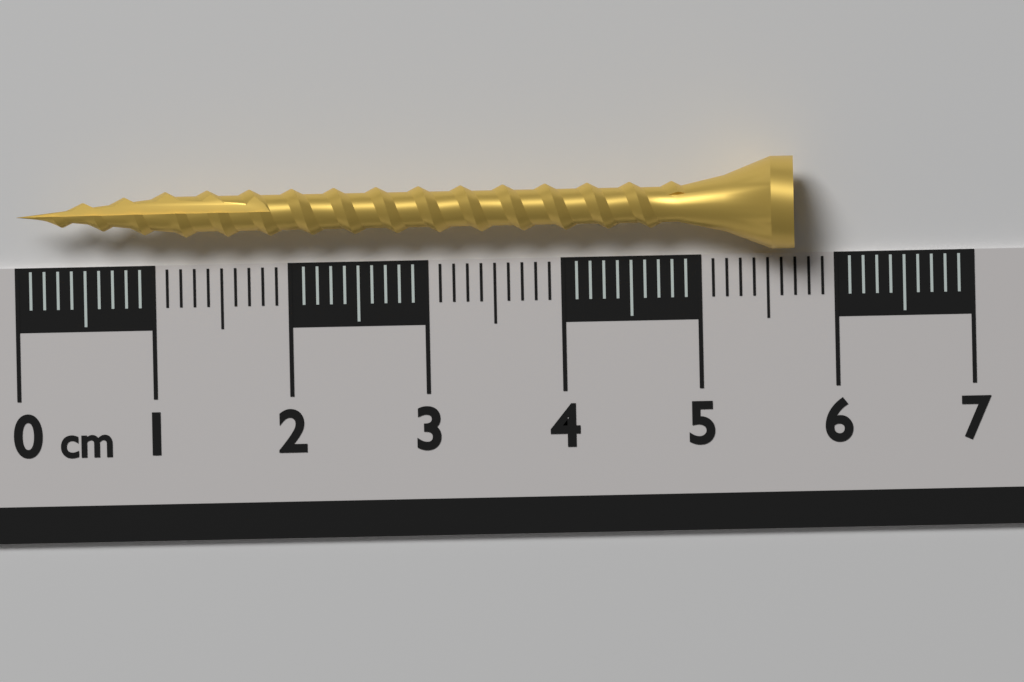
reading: 5.7 cm
